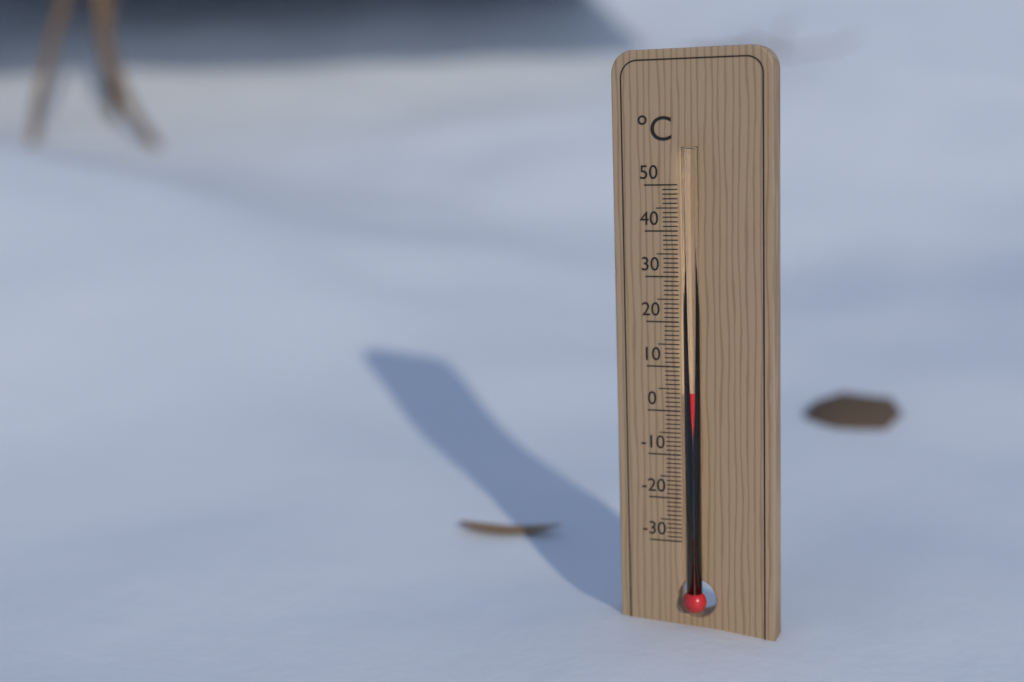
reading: 5 °C
